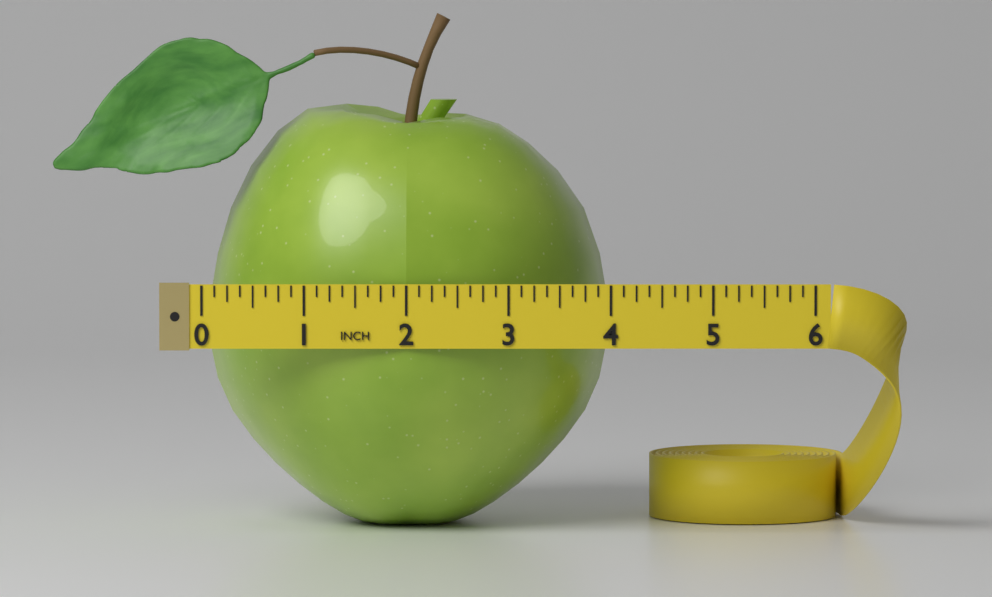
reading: 4.000 in
